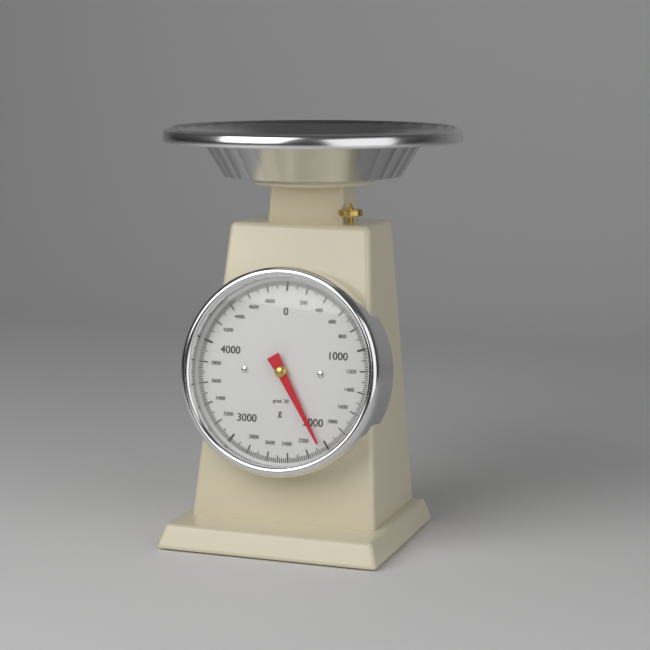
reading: 2060 g
